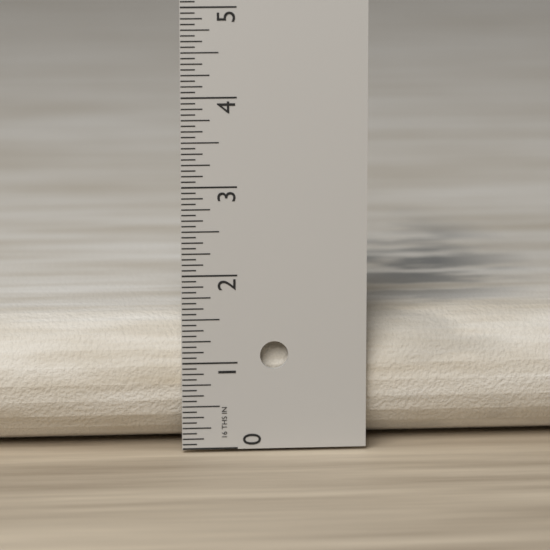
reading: 1.5000 in
